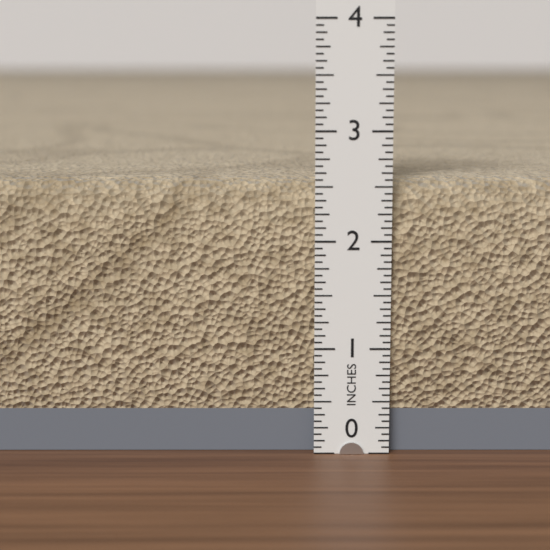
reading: 2.5625 in
